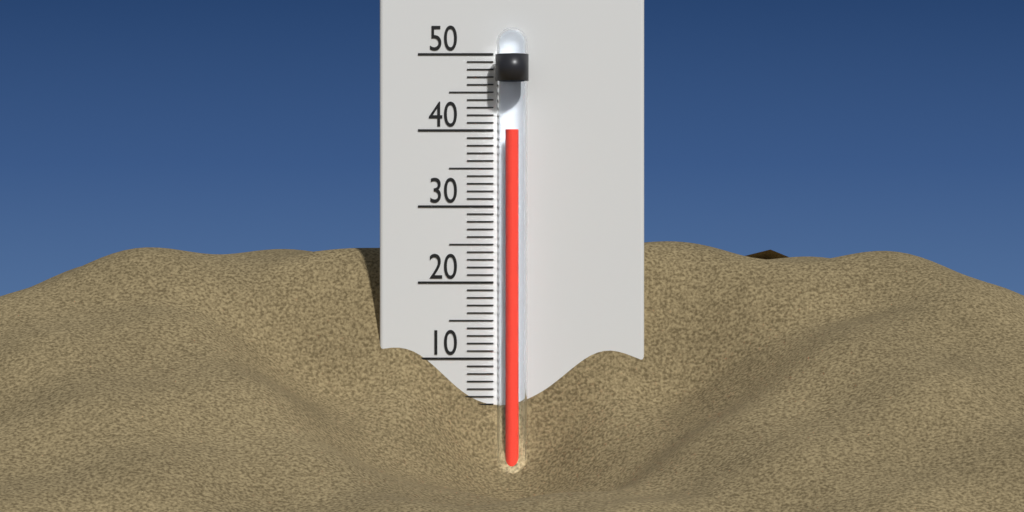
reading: 40 °C
